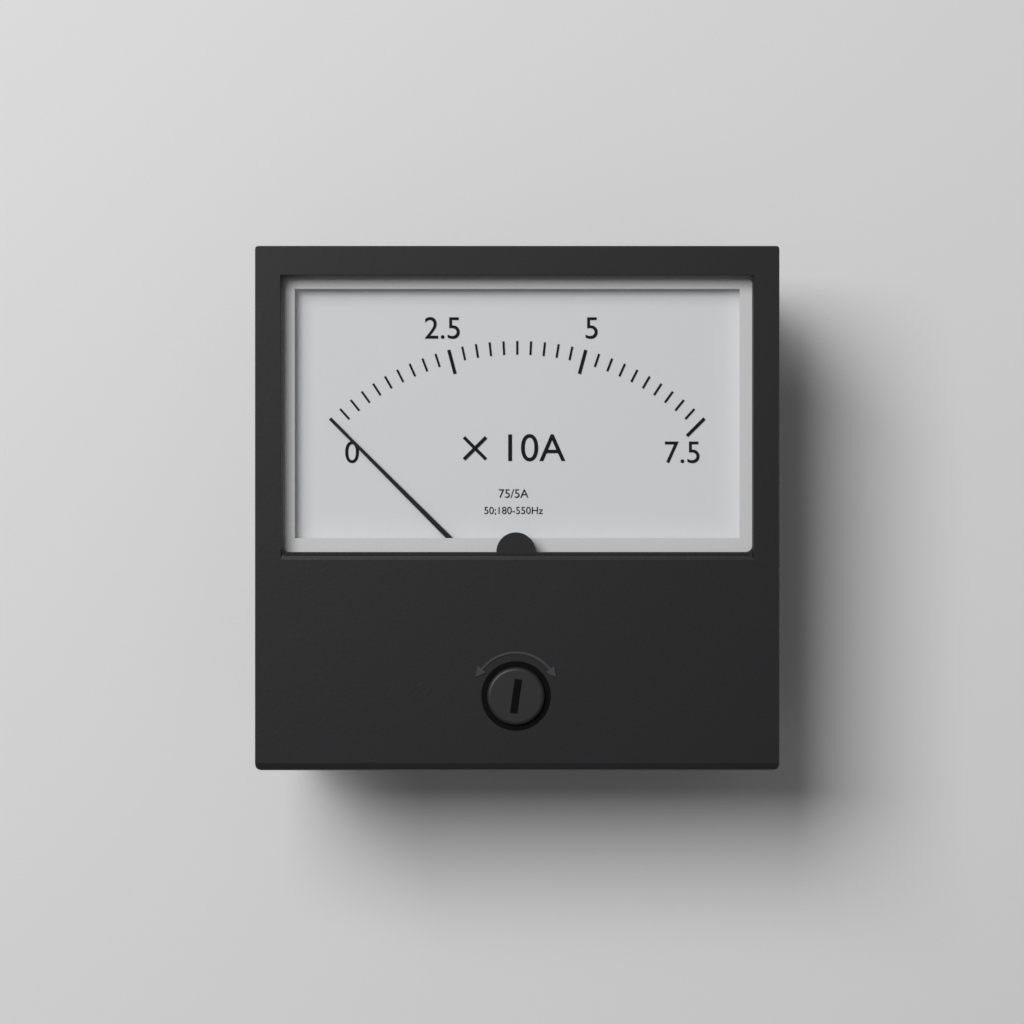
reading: 0.0 A
